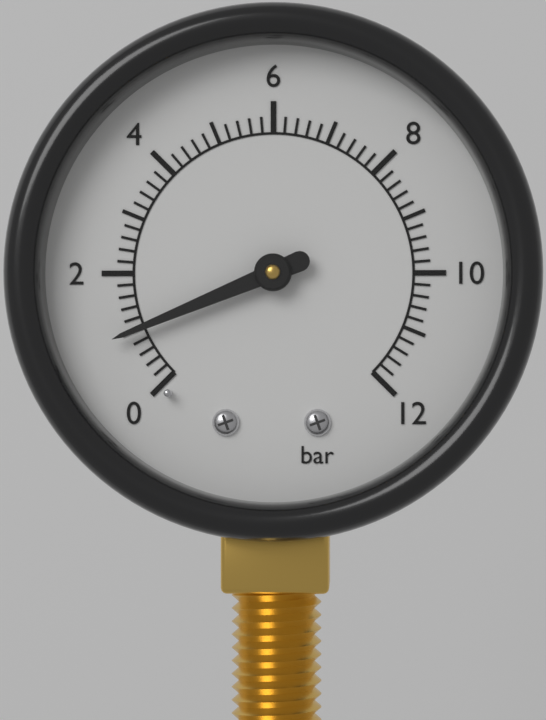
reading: 1.0 bar
